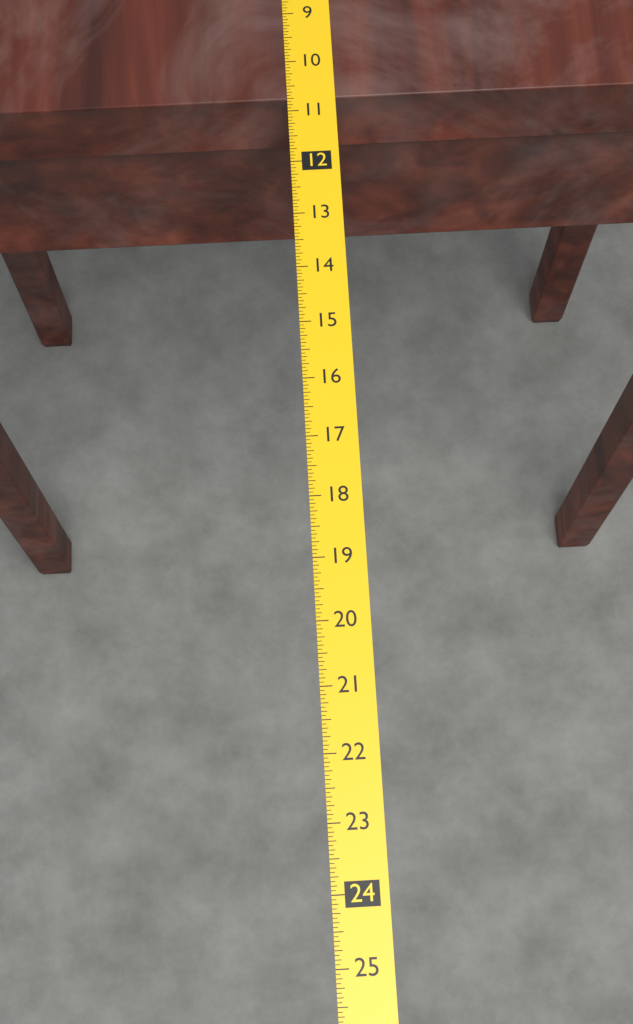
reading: 10.7500 (no unit)
